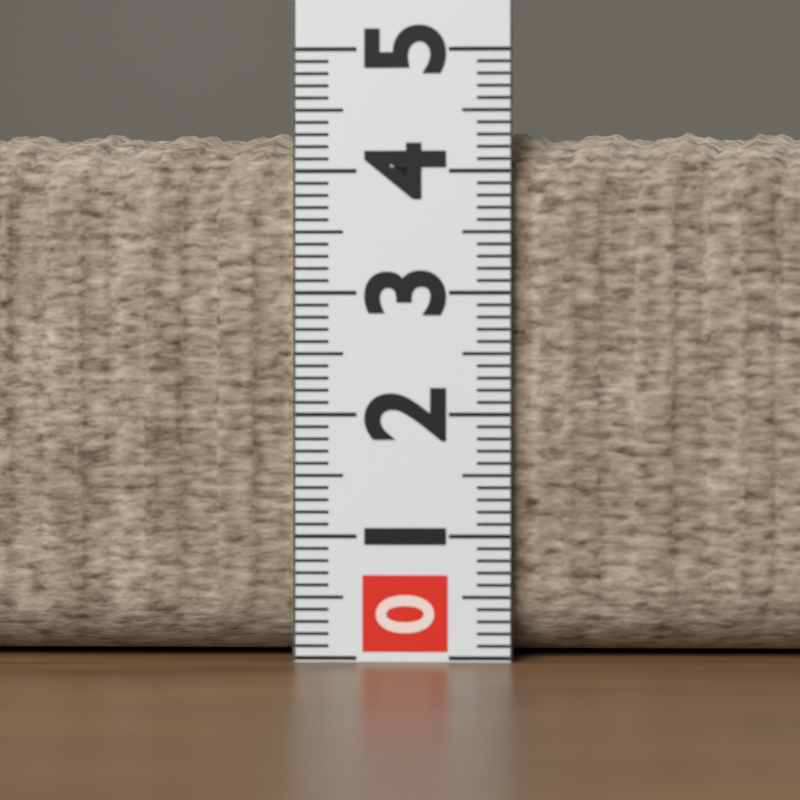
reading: 4.4 (no unit)
